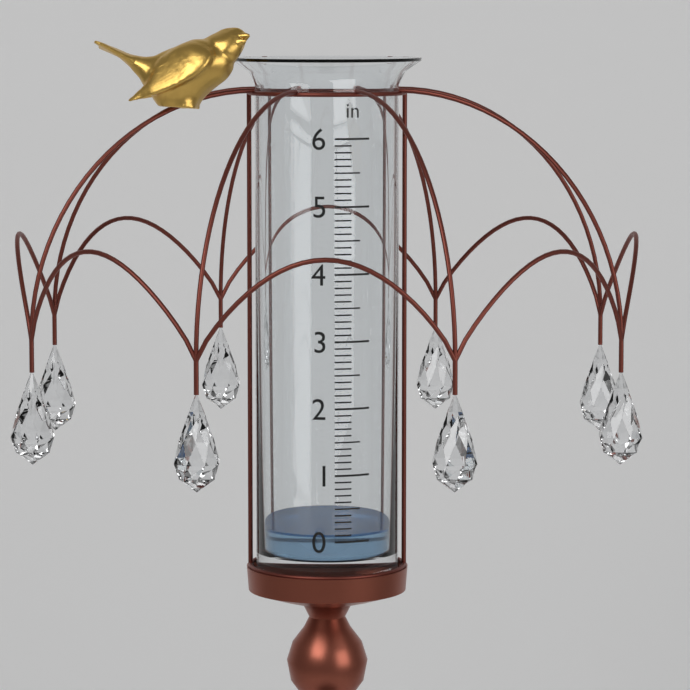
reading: 0.1 in
